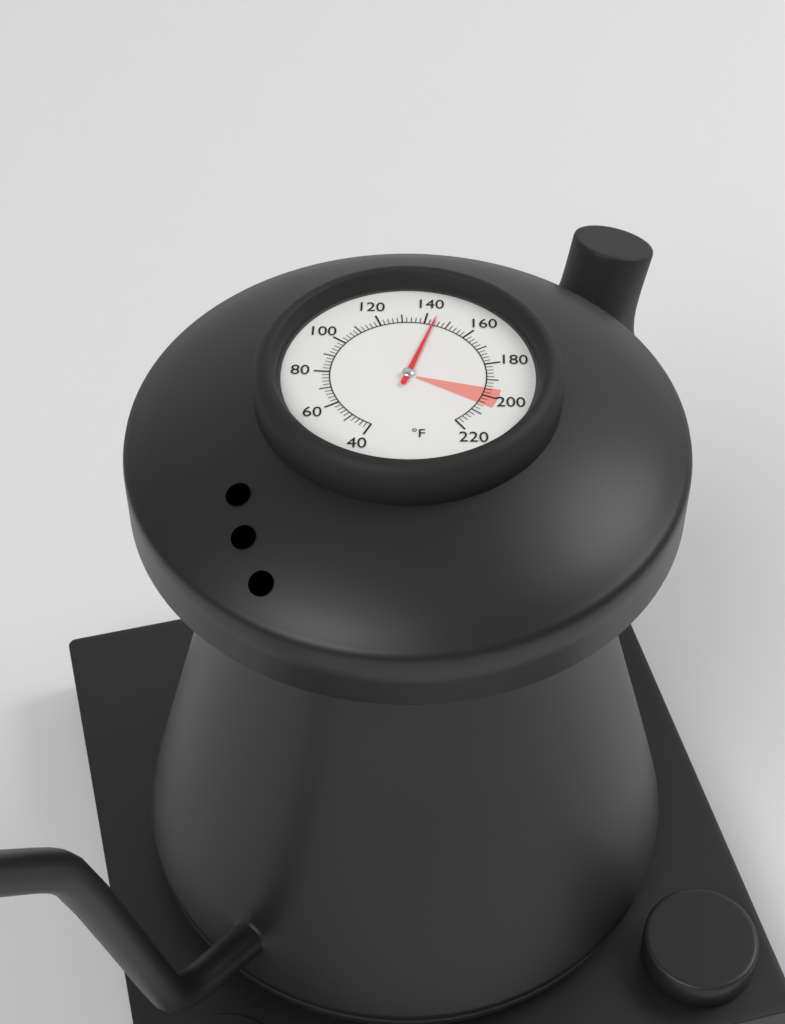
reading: 144 °F
